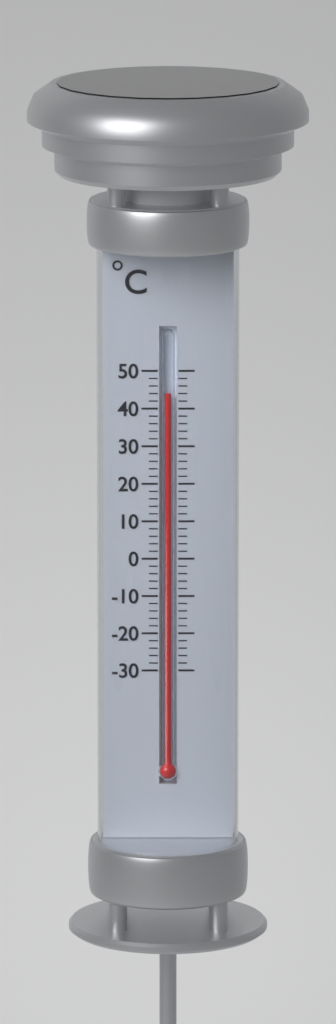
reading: 44 °C
